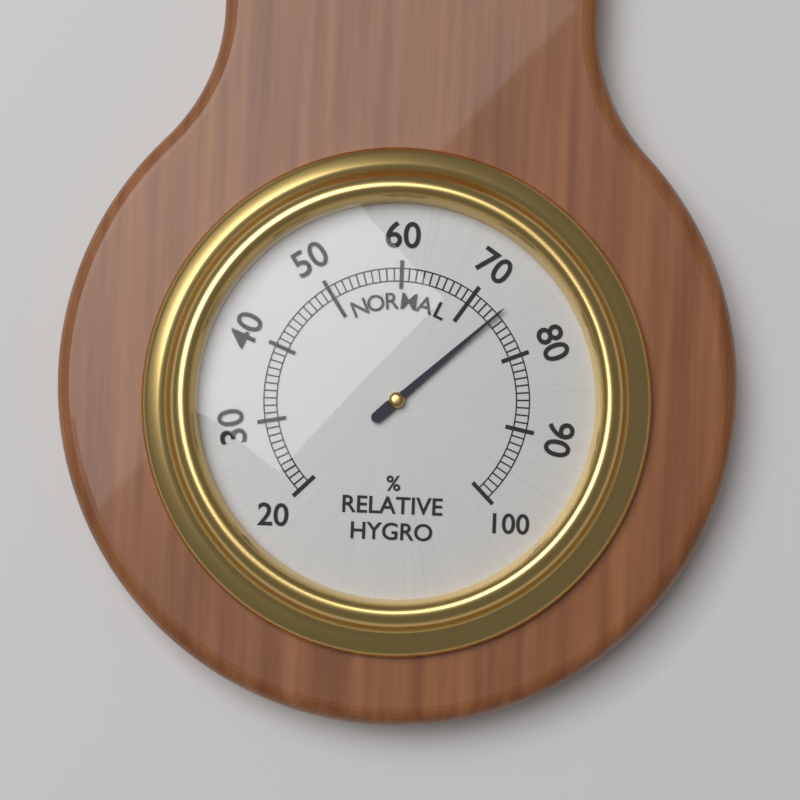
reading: 74 %
